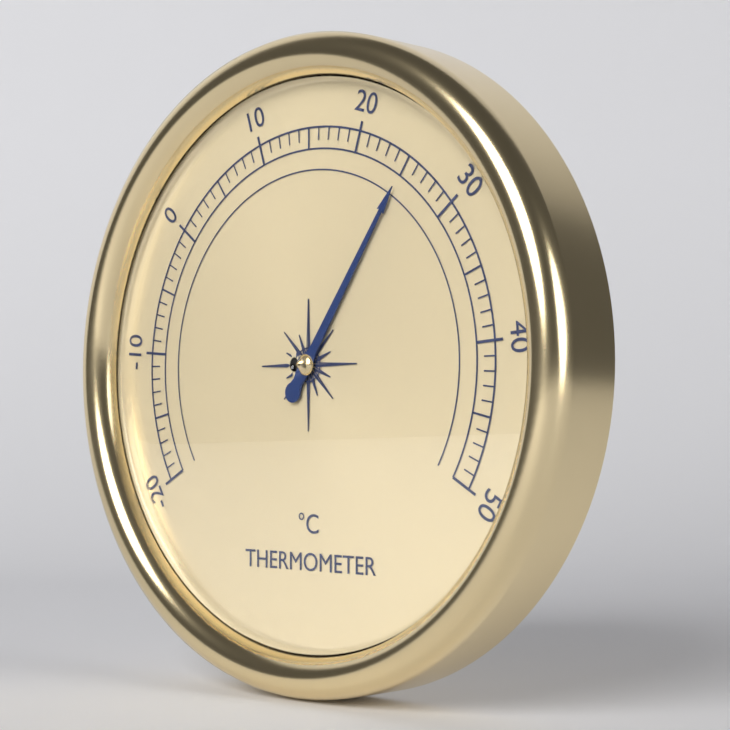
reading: 25 °C
